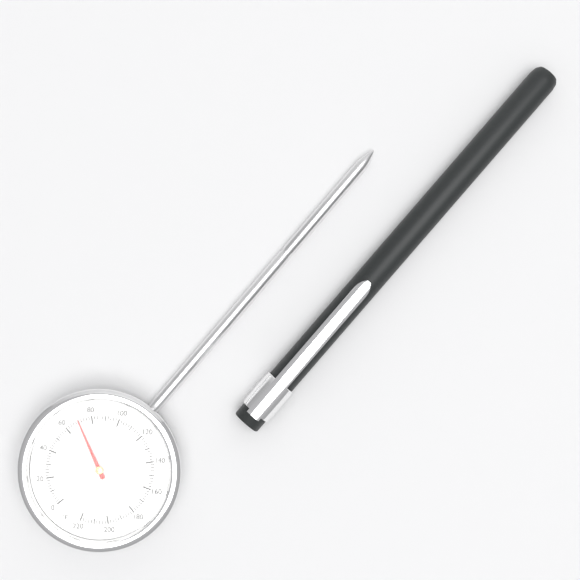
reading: 70 °F
